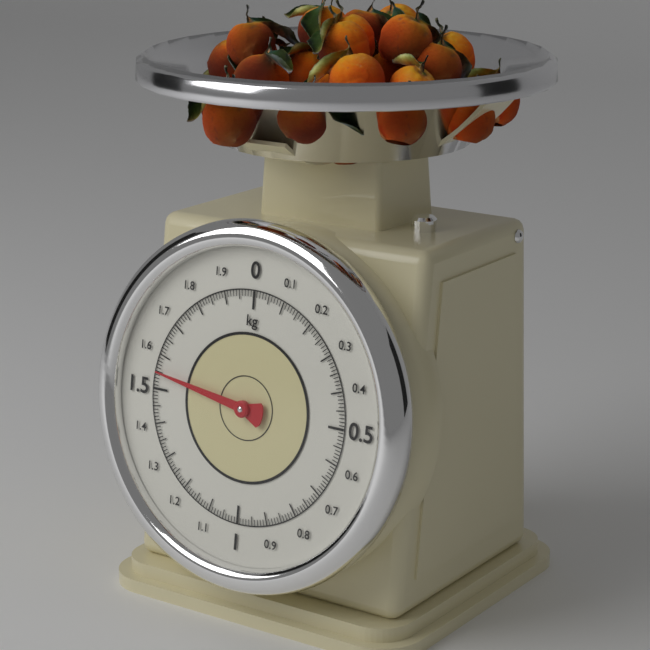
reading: 1.55 kg
